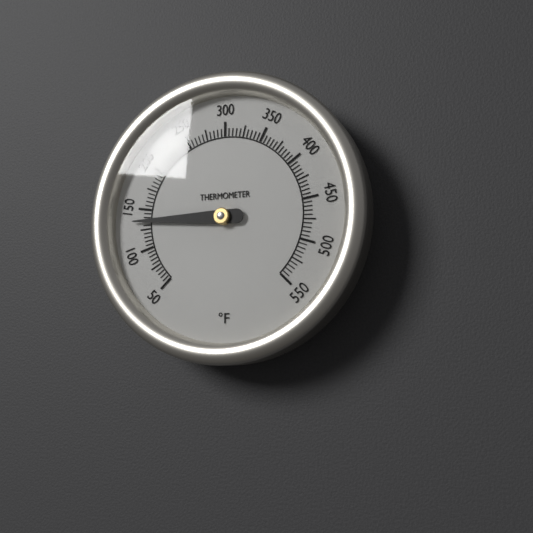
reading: 135 °F
